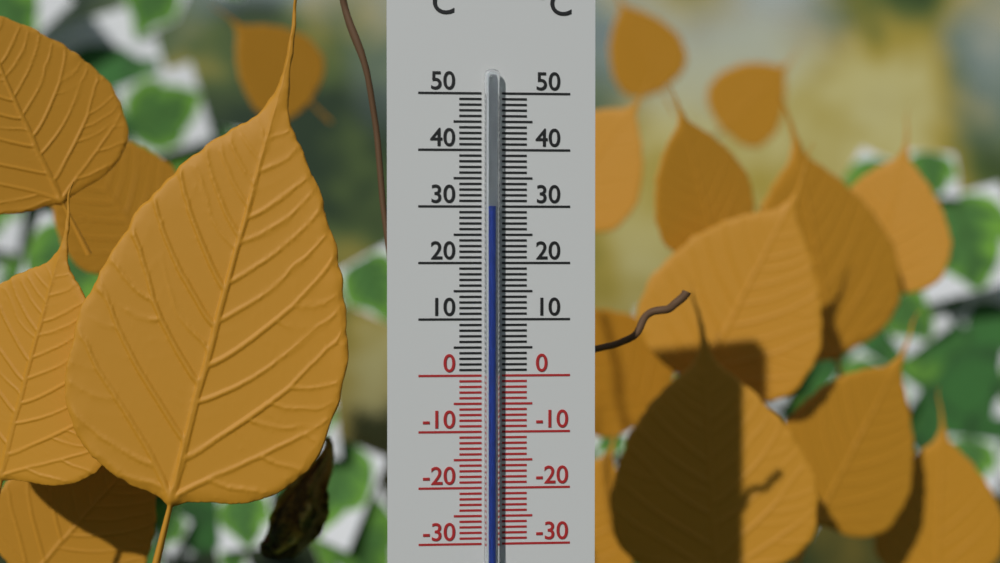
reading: 30 °C
